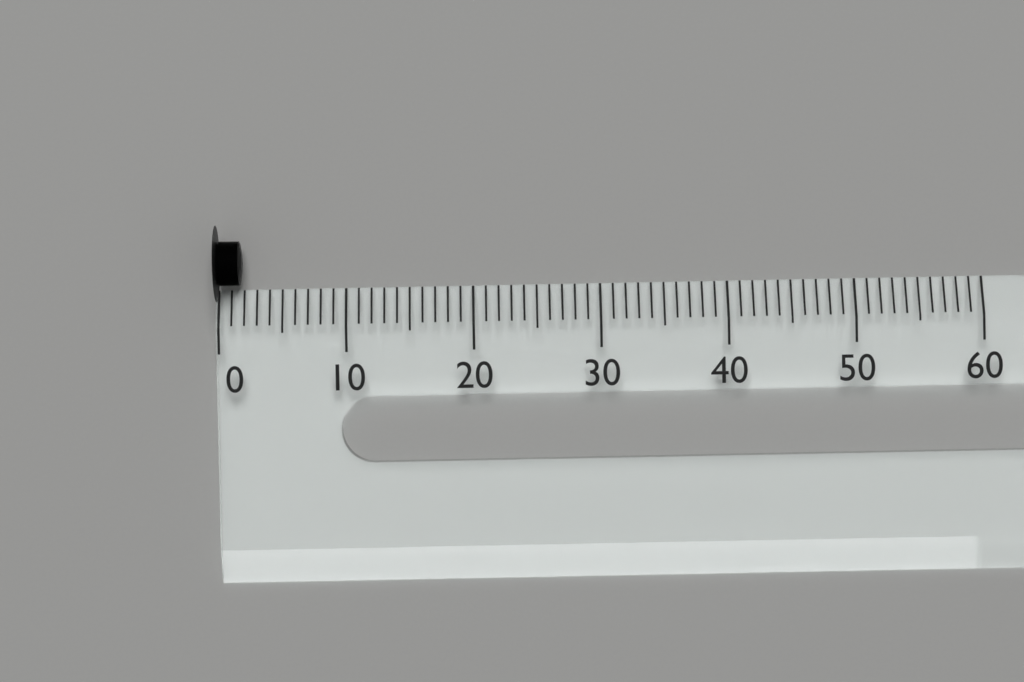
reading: 2 (no unit)
